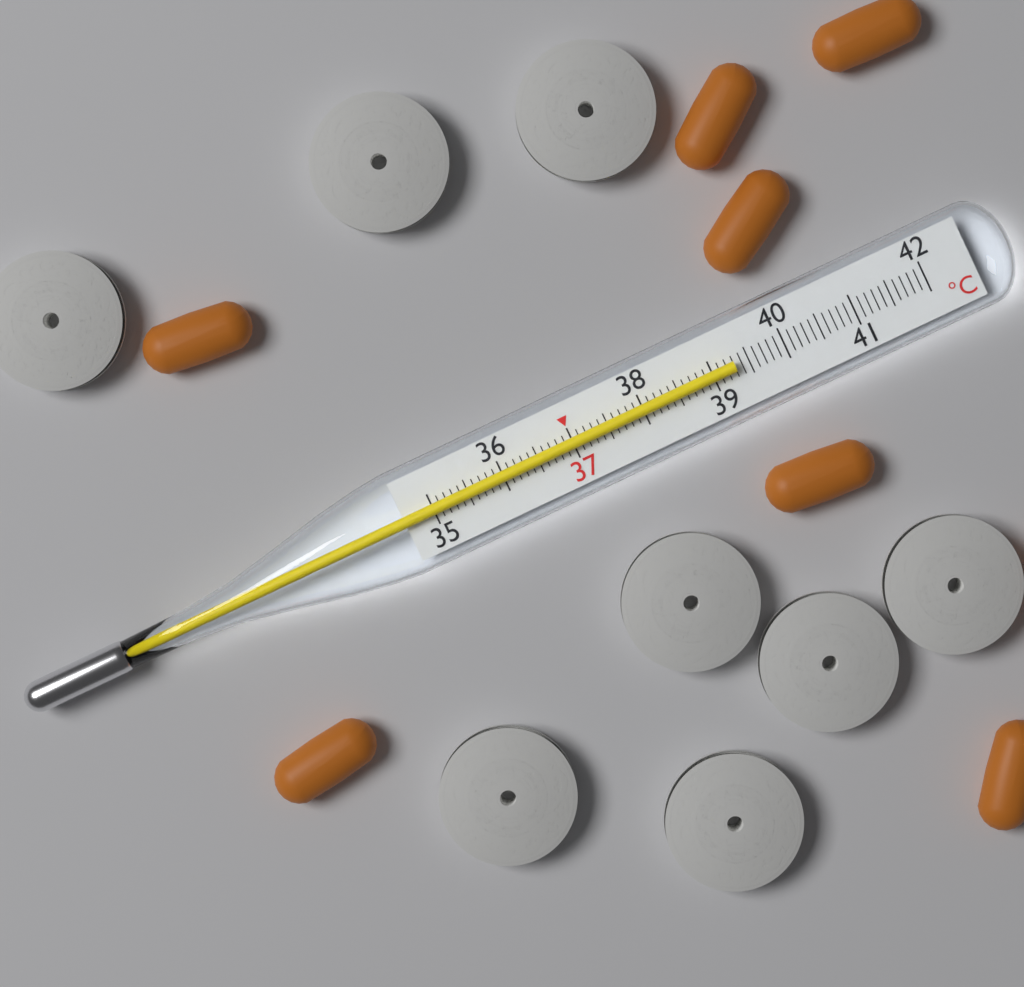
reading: 39.3 °C
